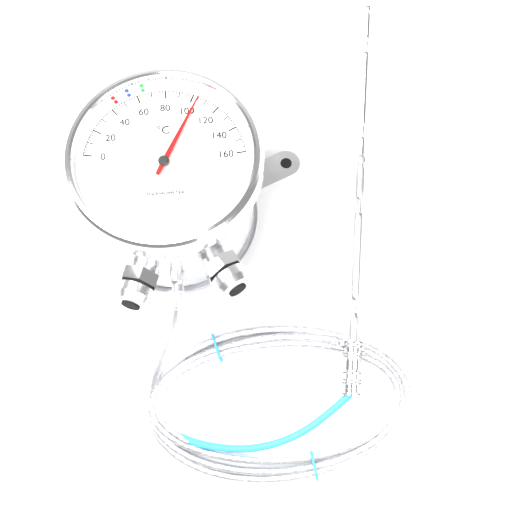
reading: 104 °C
